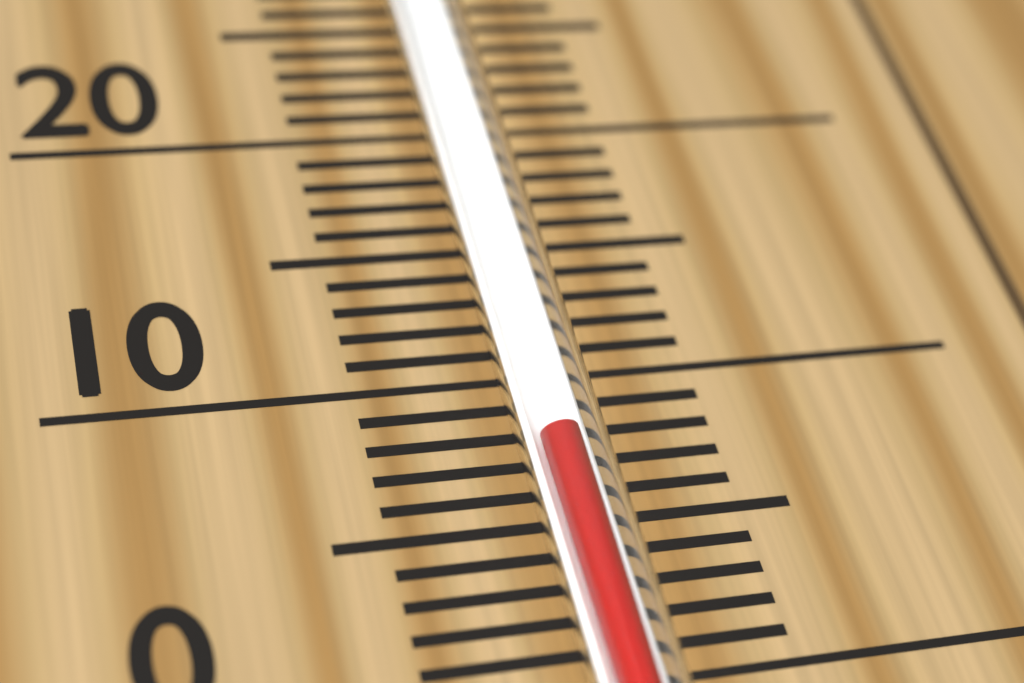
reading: 7 °C
